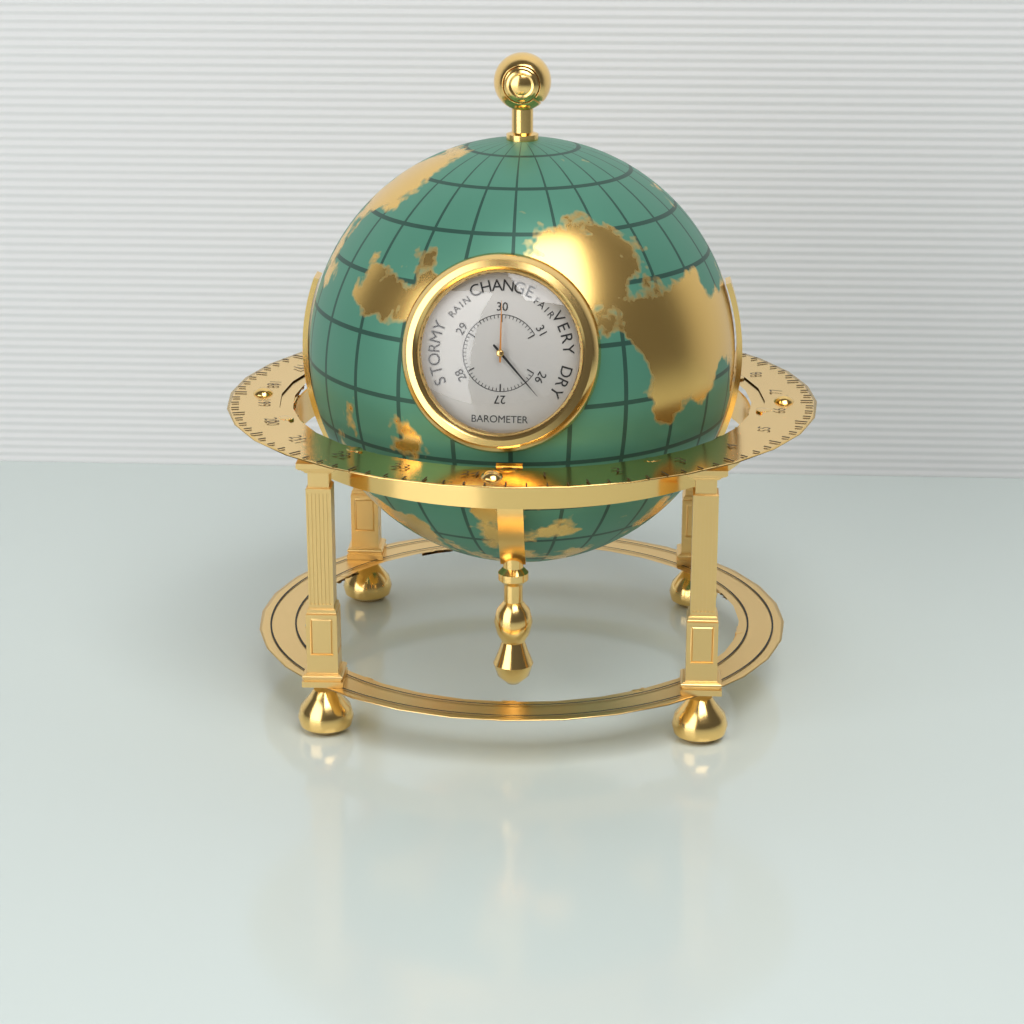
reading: 26.3 inHg
